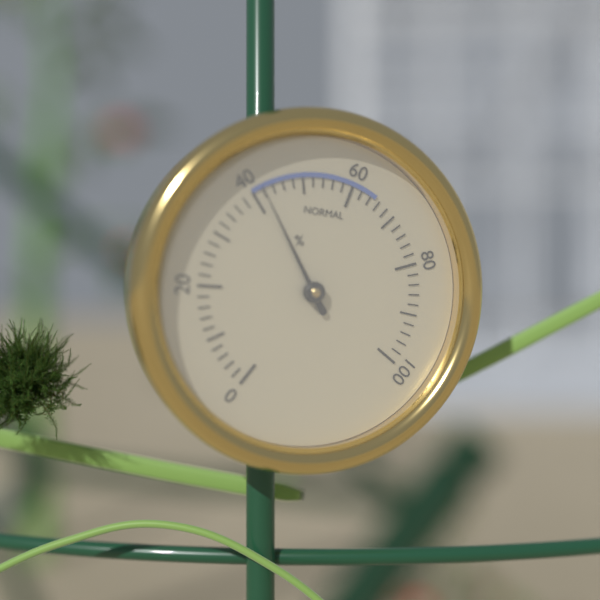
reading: 42 %
